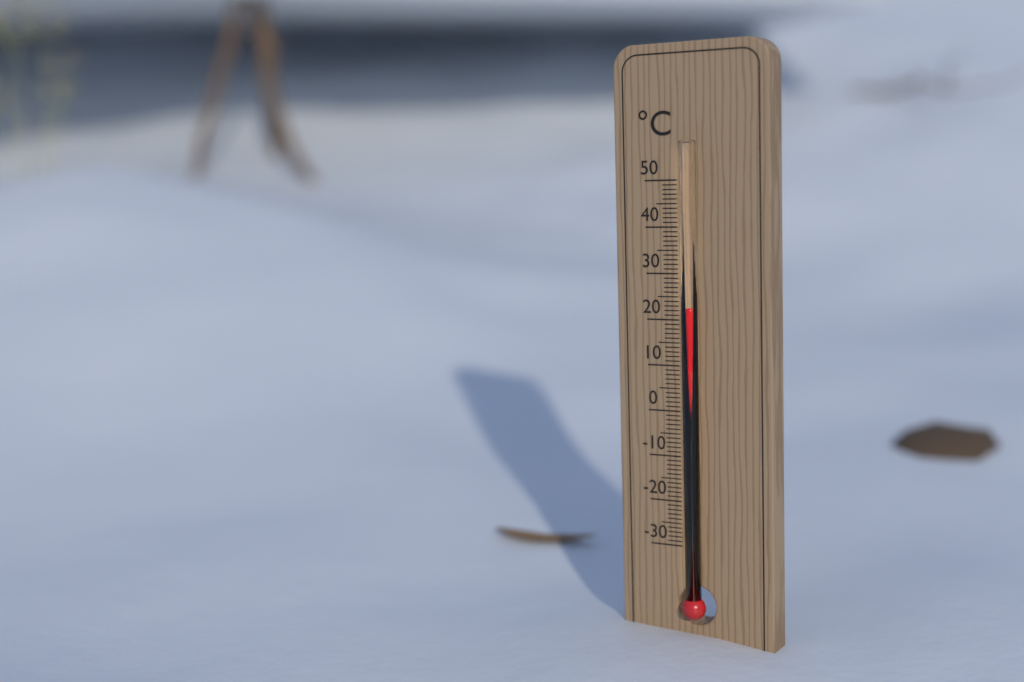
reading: 23 °C
